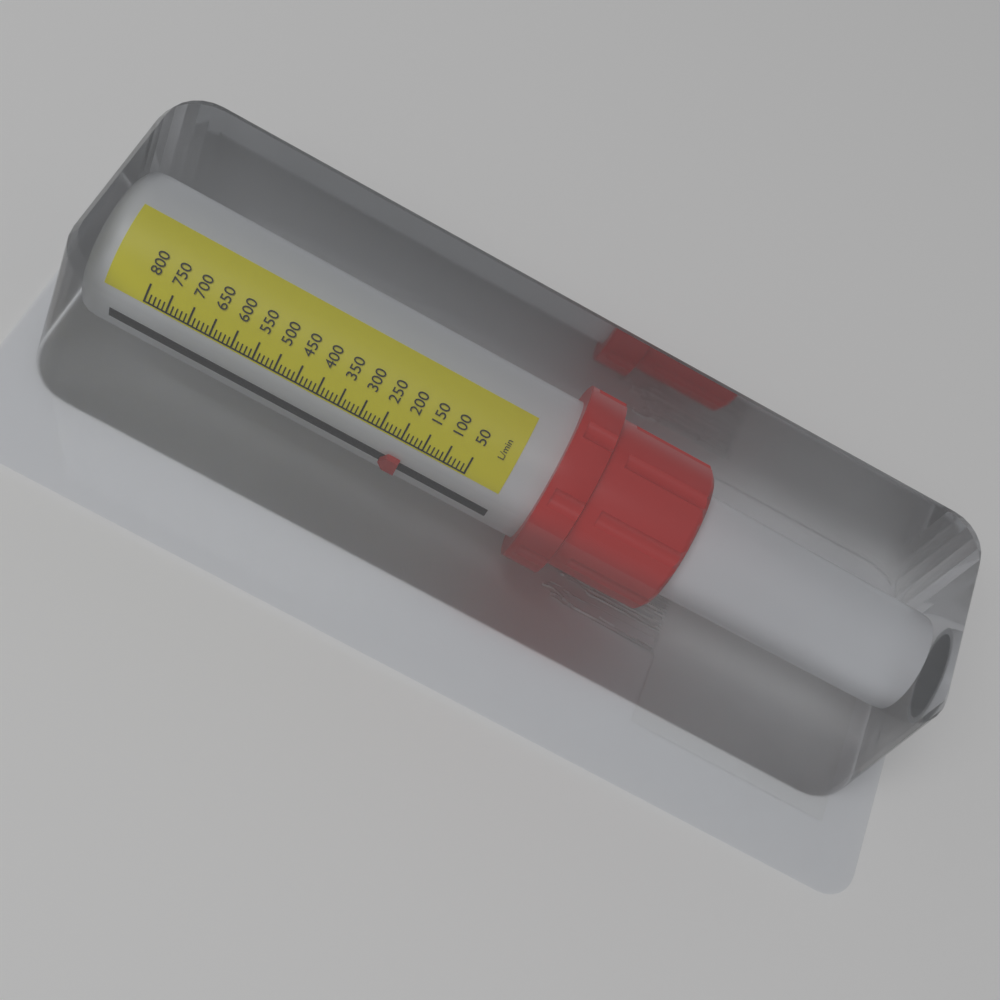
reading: 180 L/min
